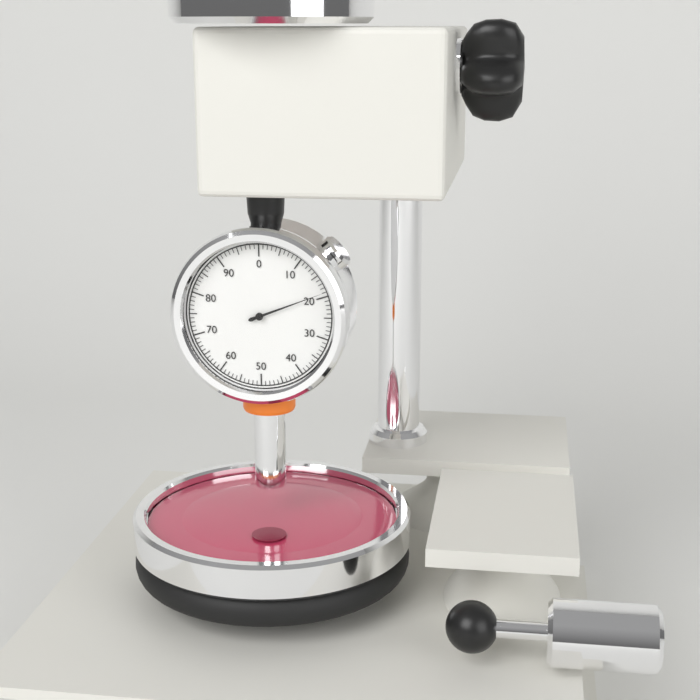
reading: 19 (no unit)
